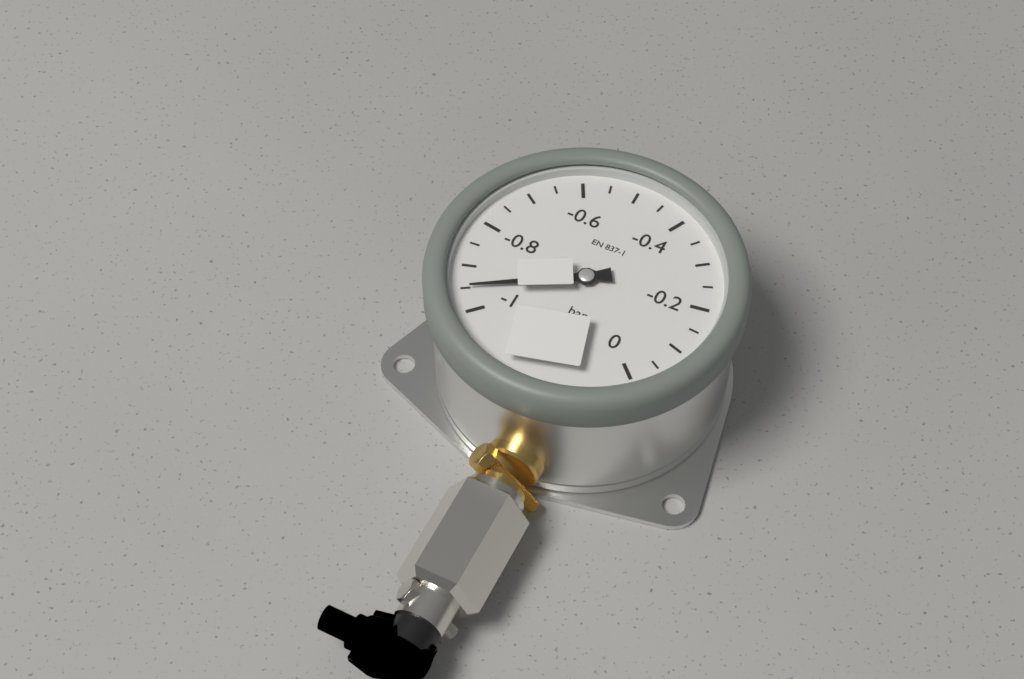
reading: -0.95 bar
